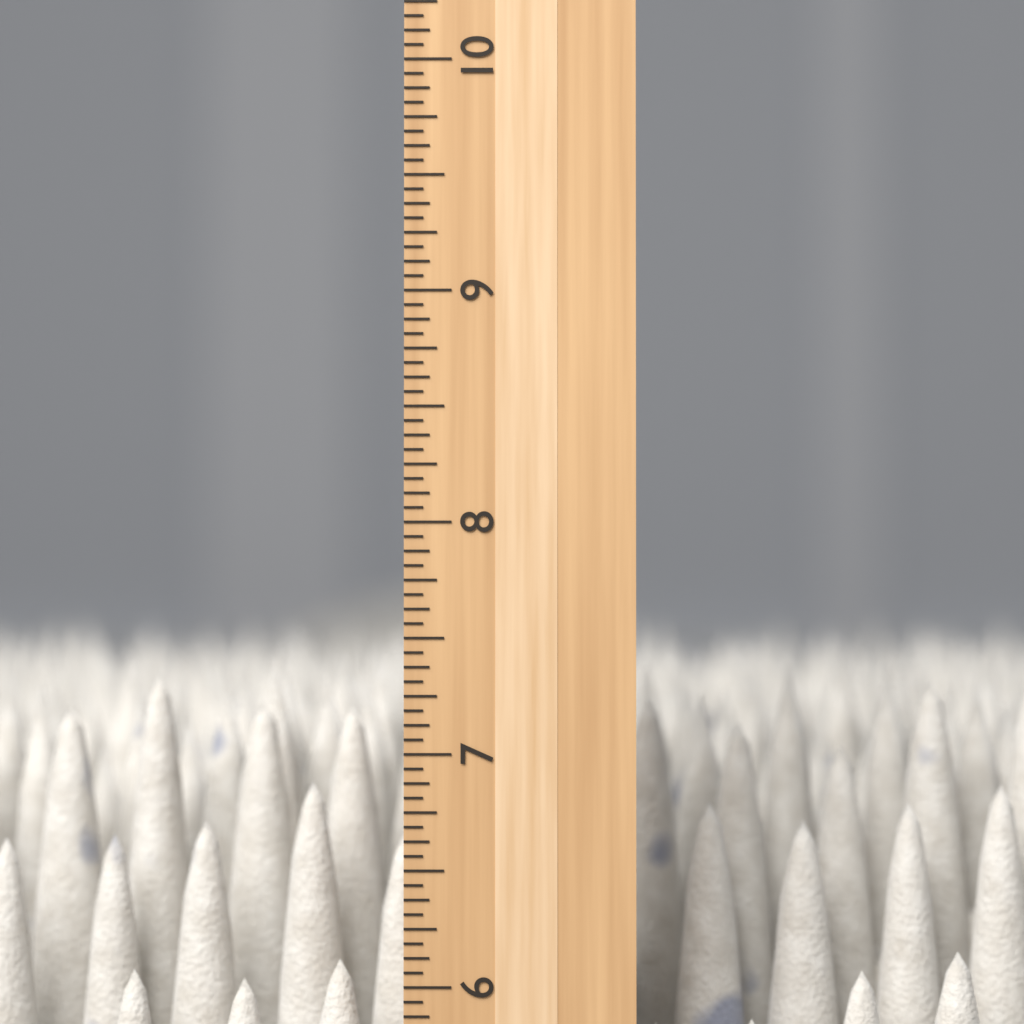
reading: 7.3750 inch
